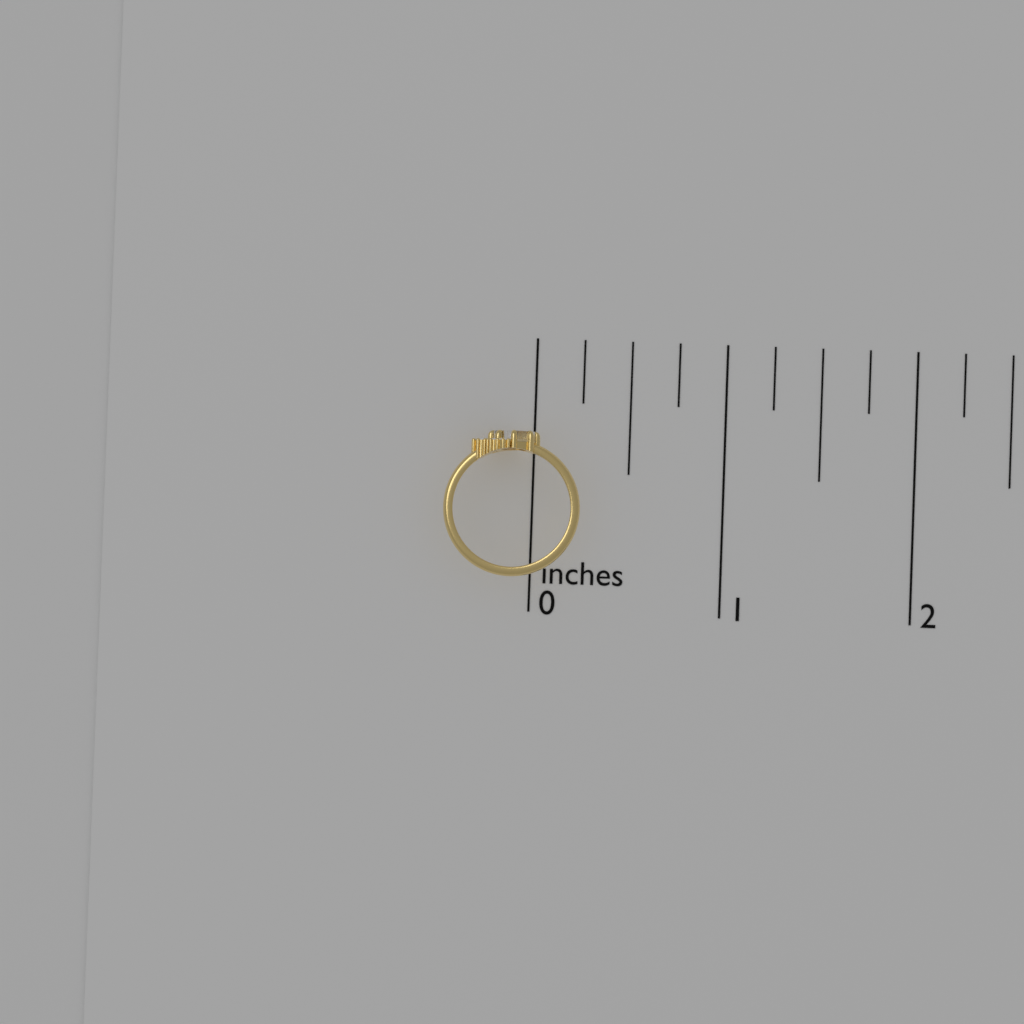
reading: 0.25 inches
